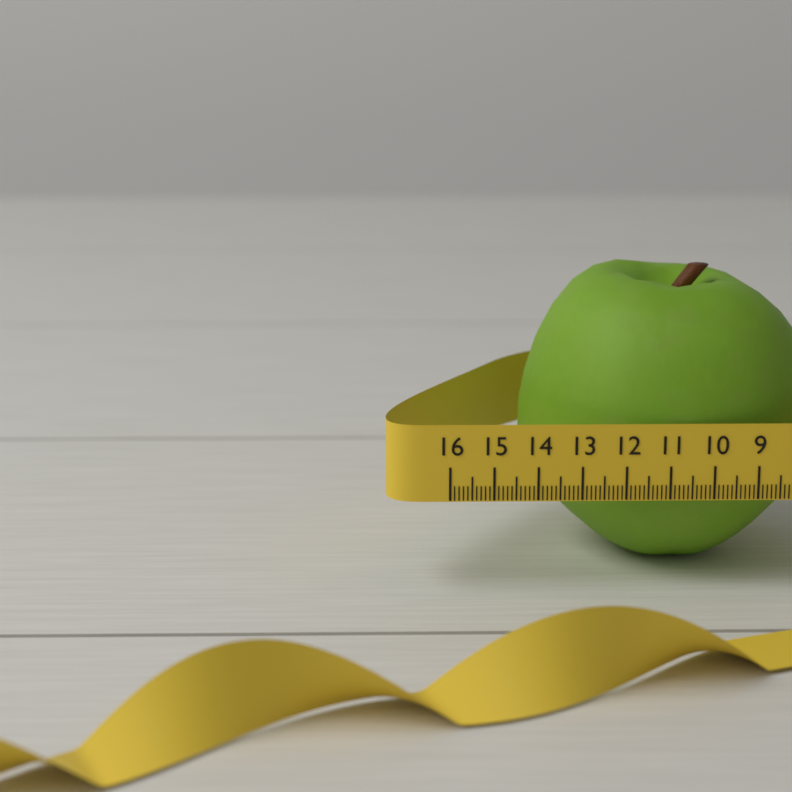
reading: 14.2 (no unit)
